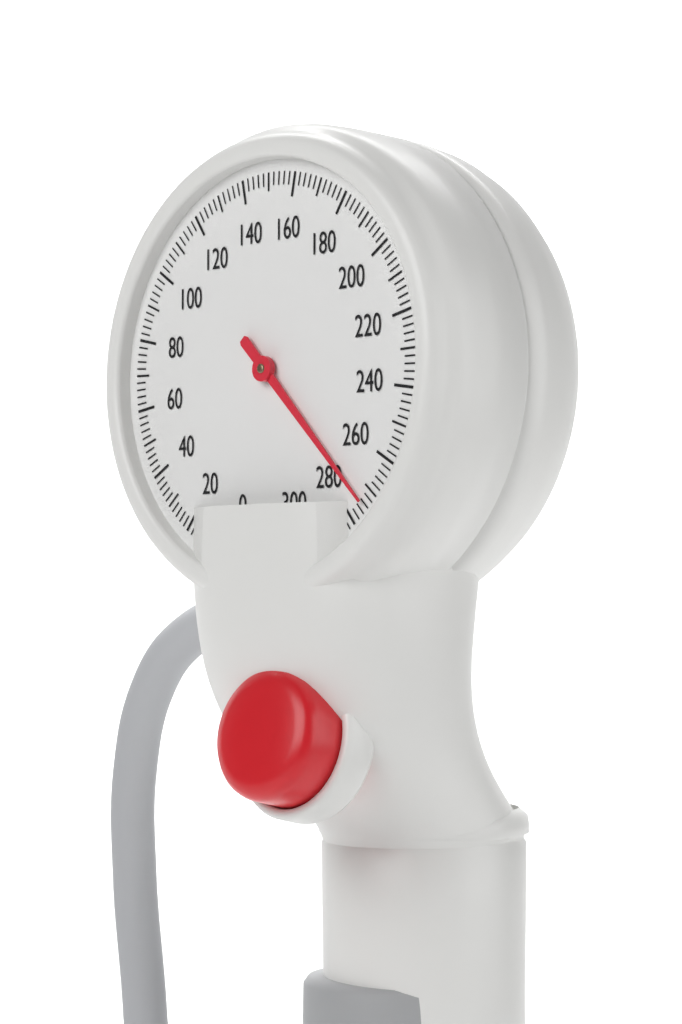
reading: 274 mmHg
